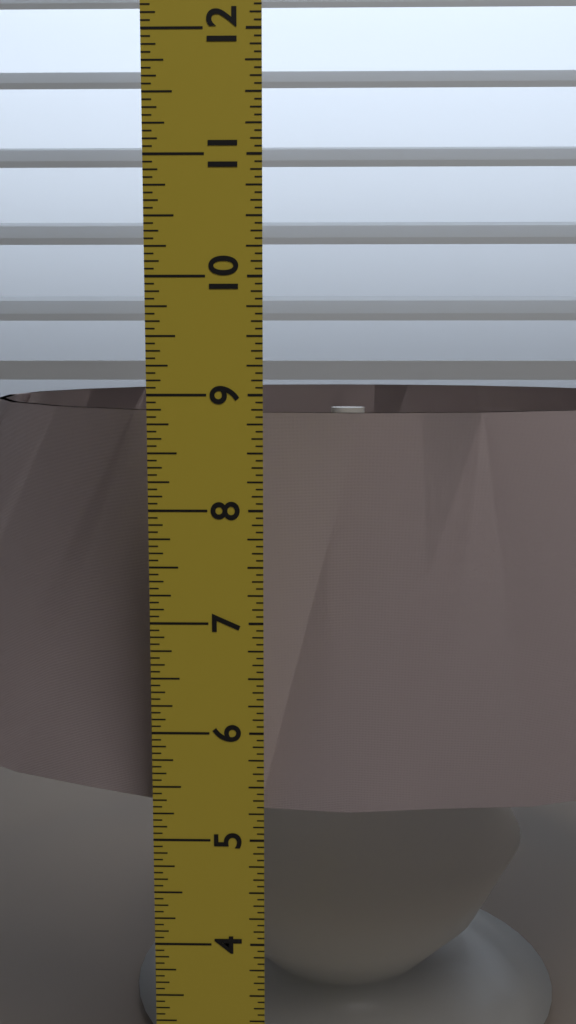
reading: 8.7500 in
